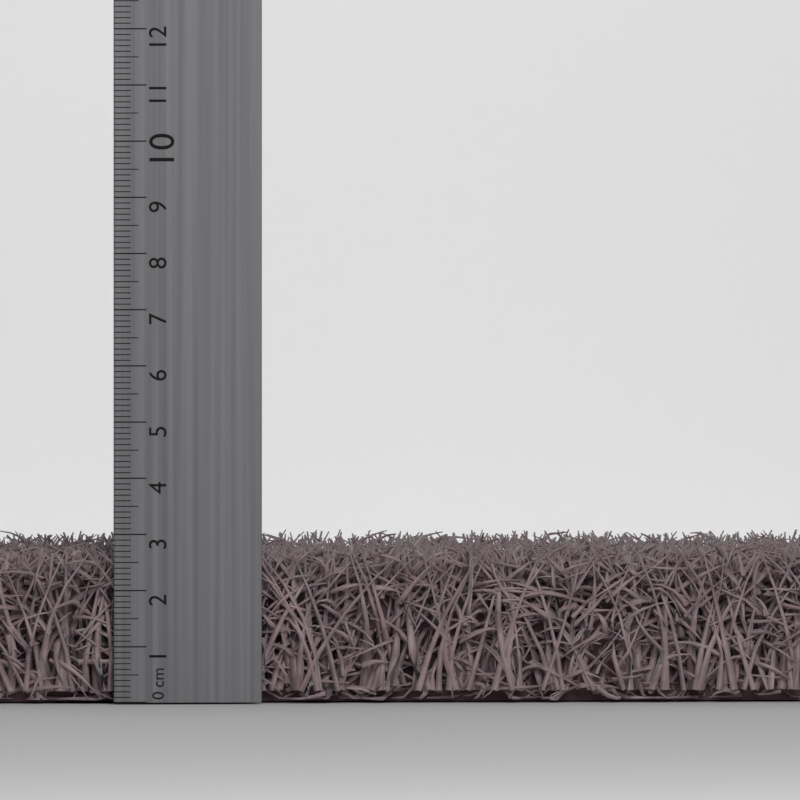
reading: 2.8 cm
